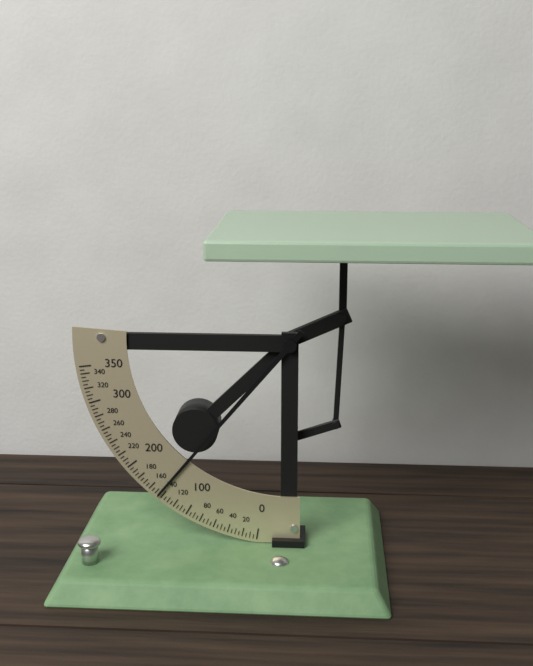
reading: 145 (no unit)
